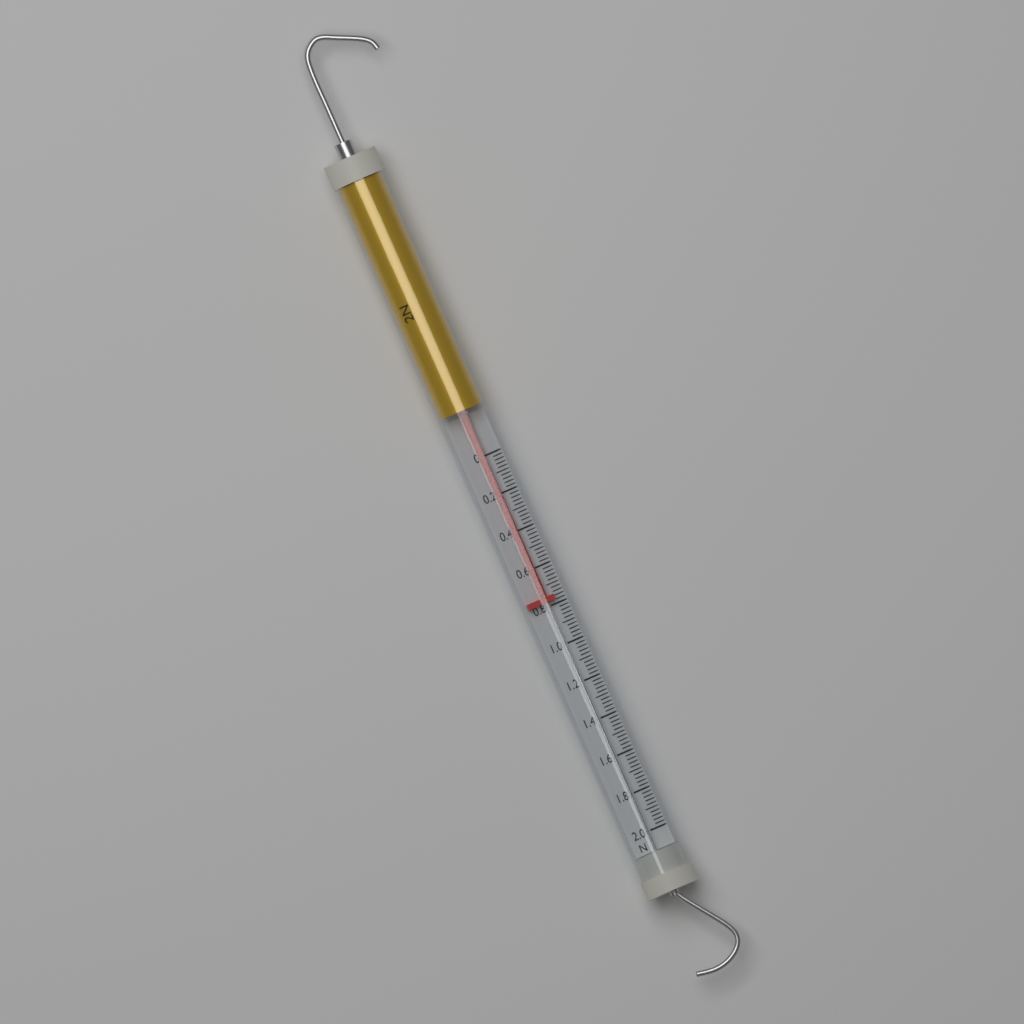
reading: 0.78 N
